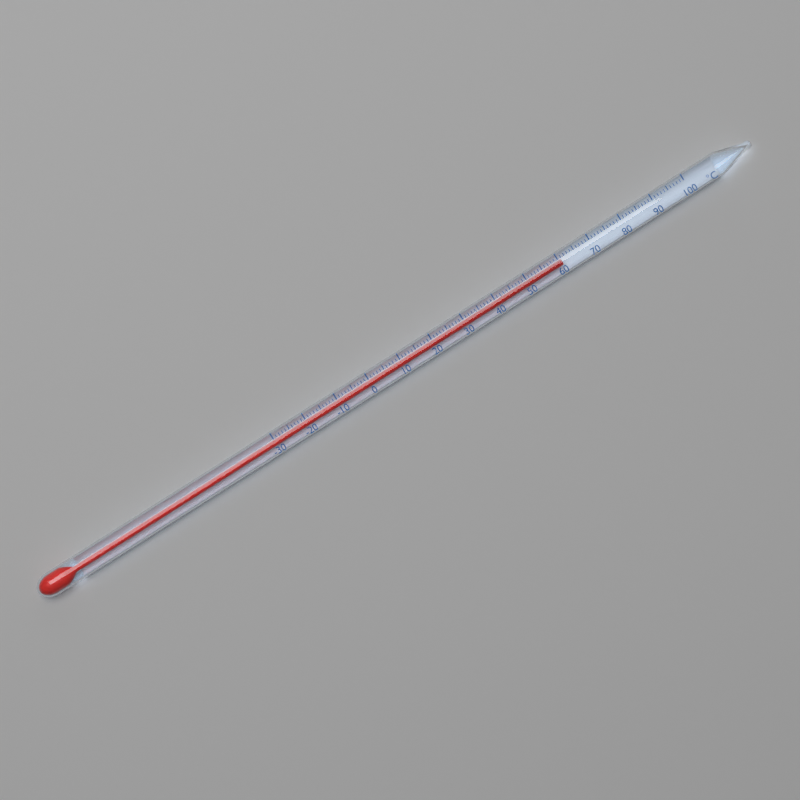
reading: 61 °C
